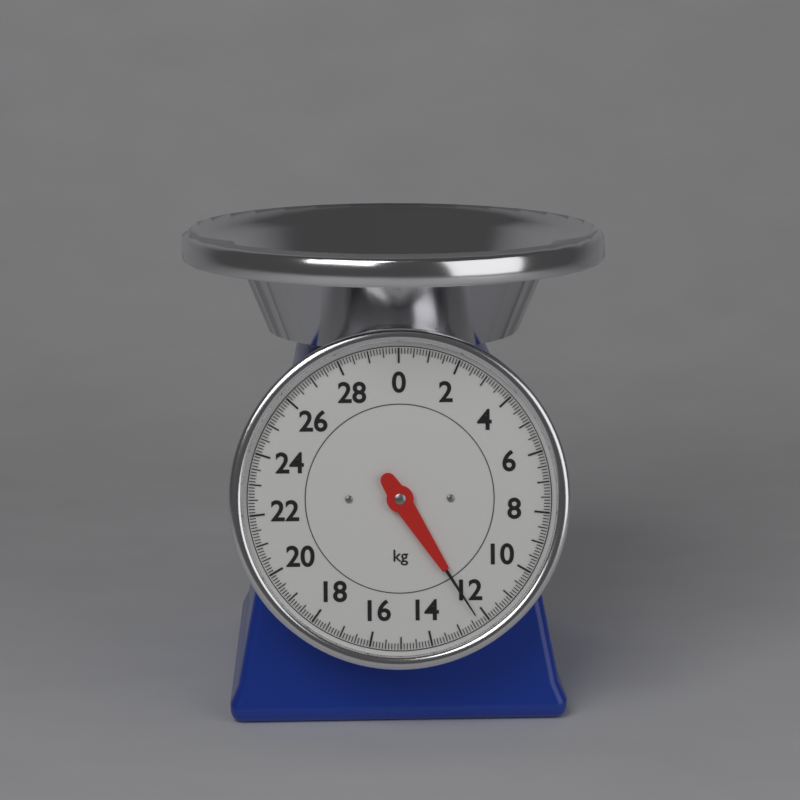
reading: 12.3 kg
